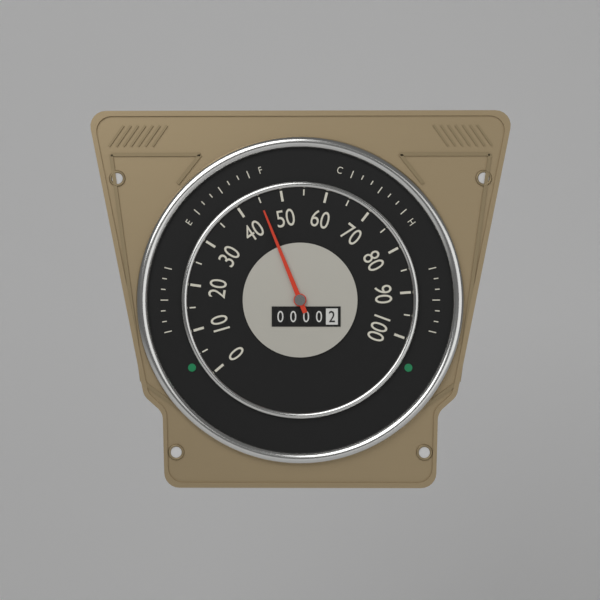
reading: 45 (no unit)
